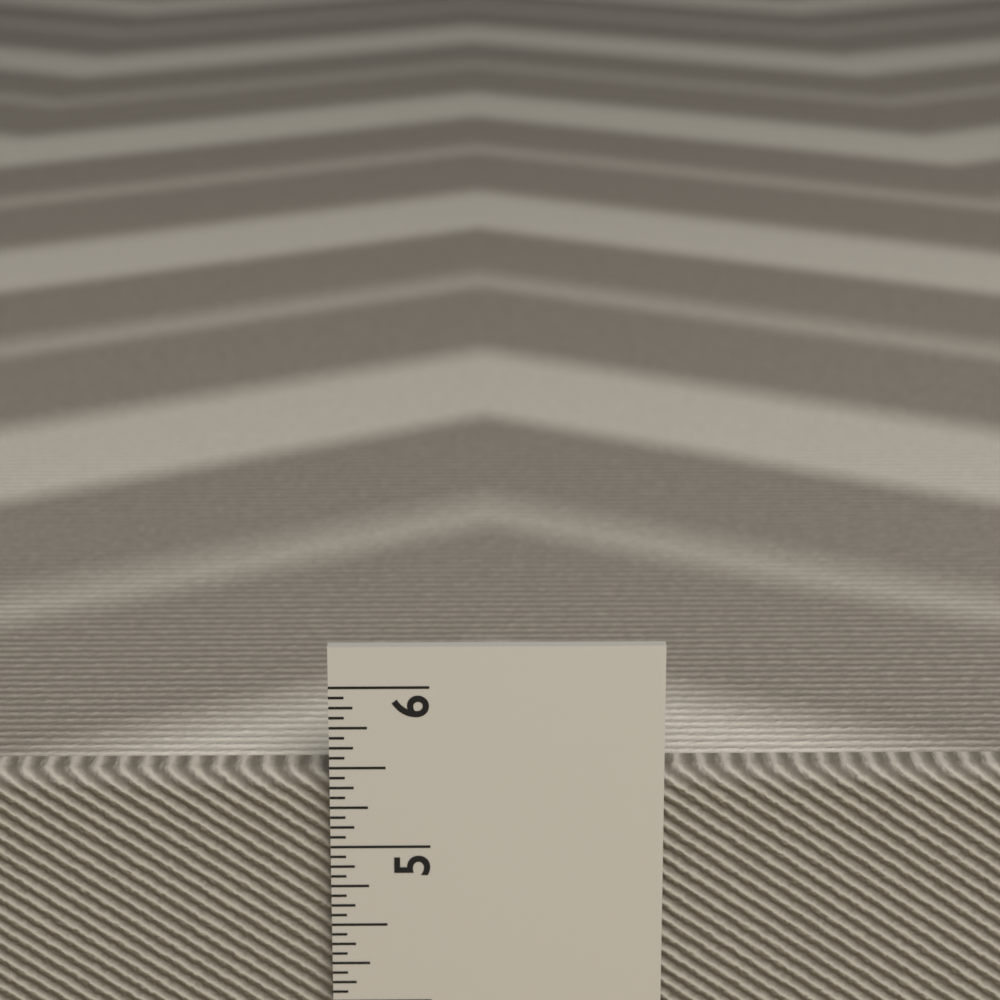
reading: 5.4375 in
